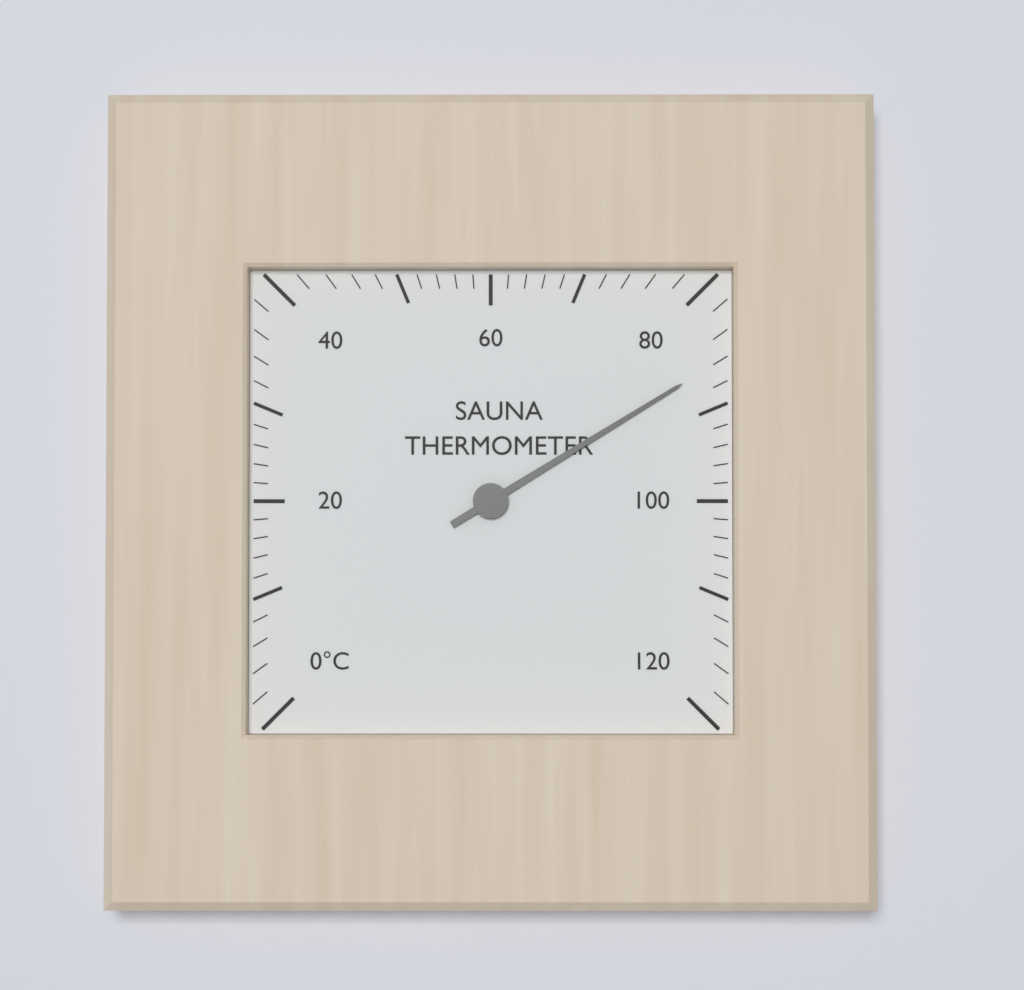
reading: 86 °C
